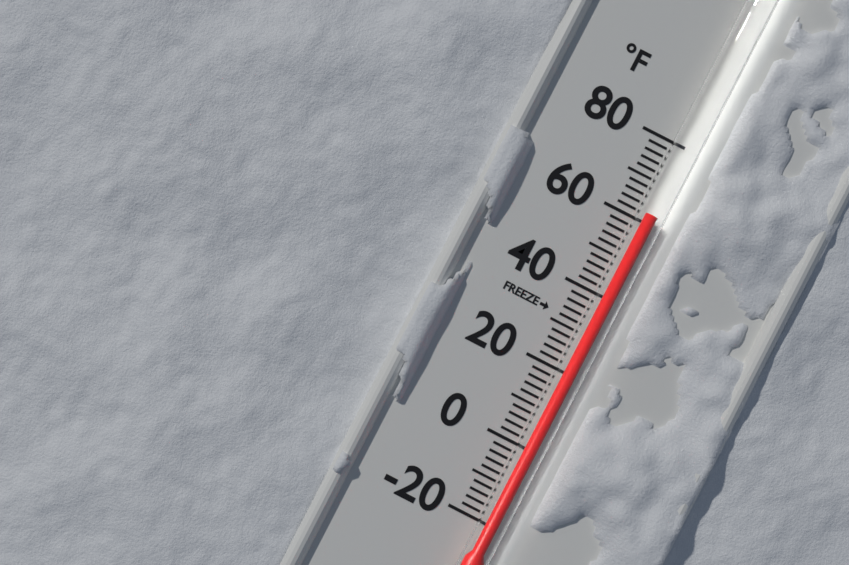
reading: 62 °F
